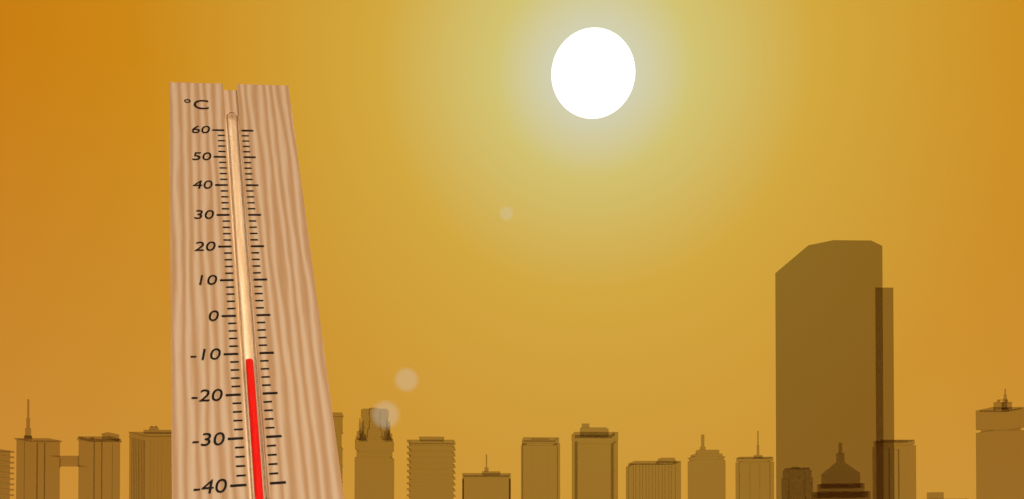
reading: -12 °C
